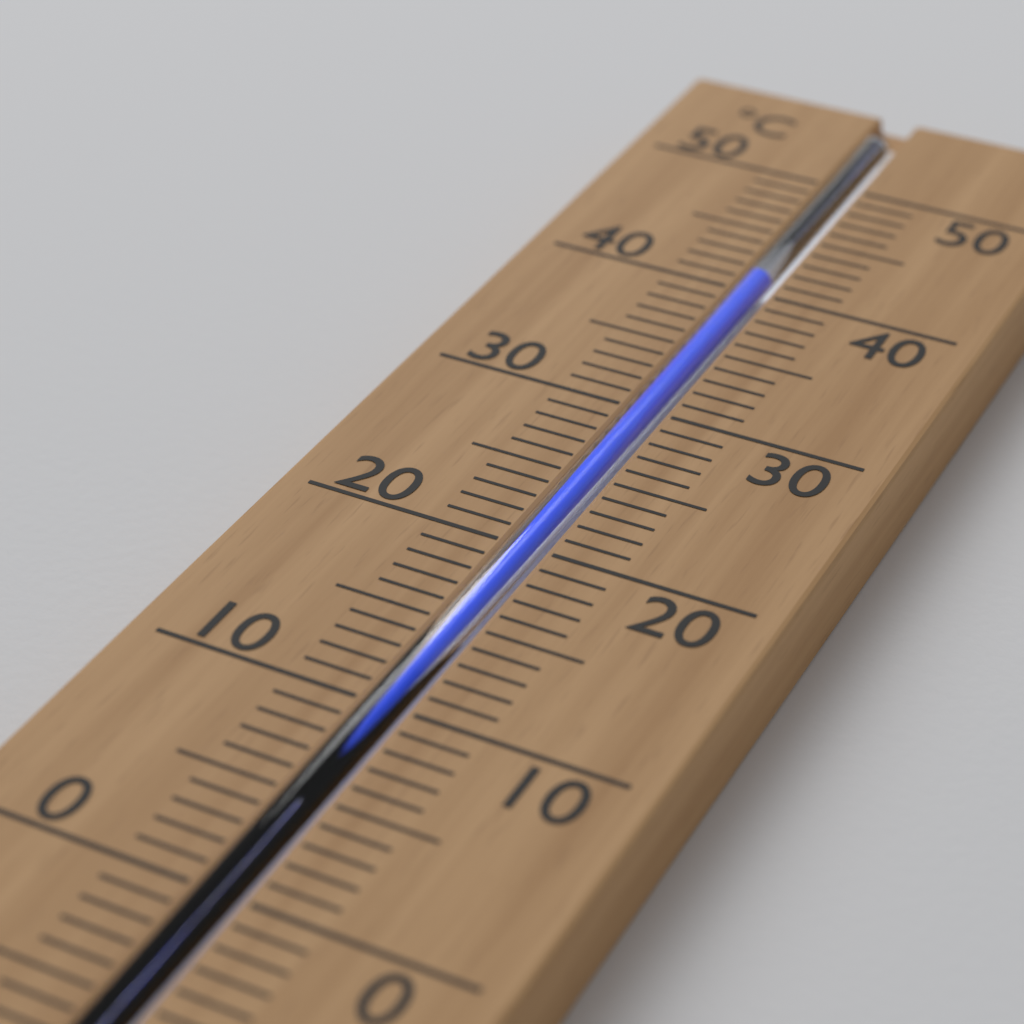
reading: 41 °C
